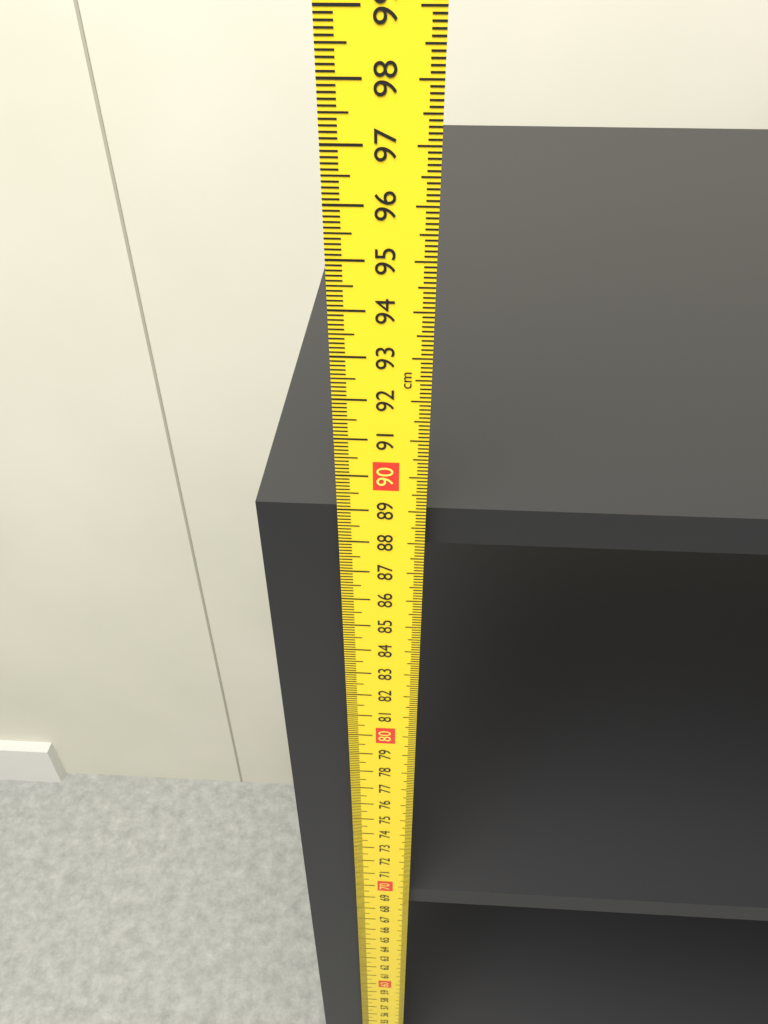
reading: 88.8 cm
